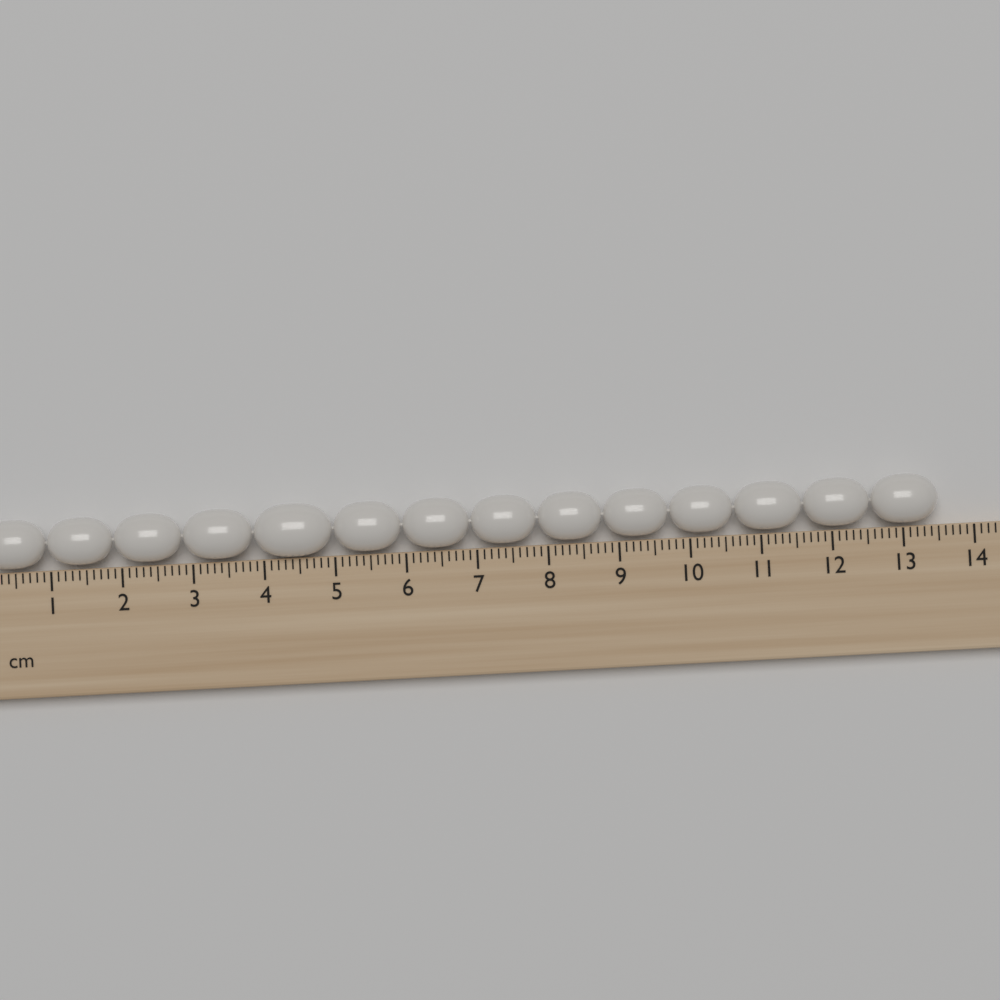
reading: 13.5 cm
